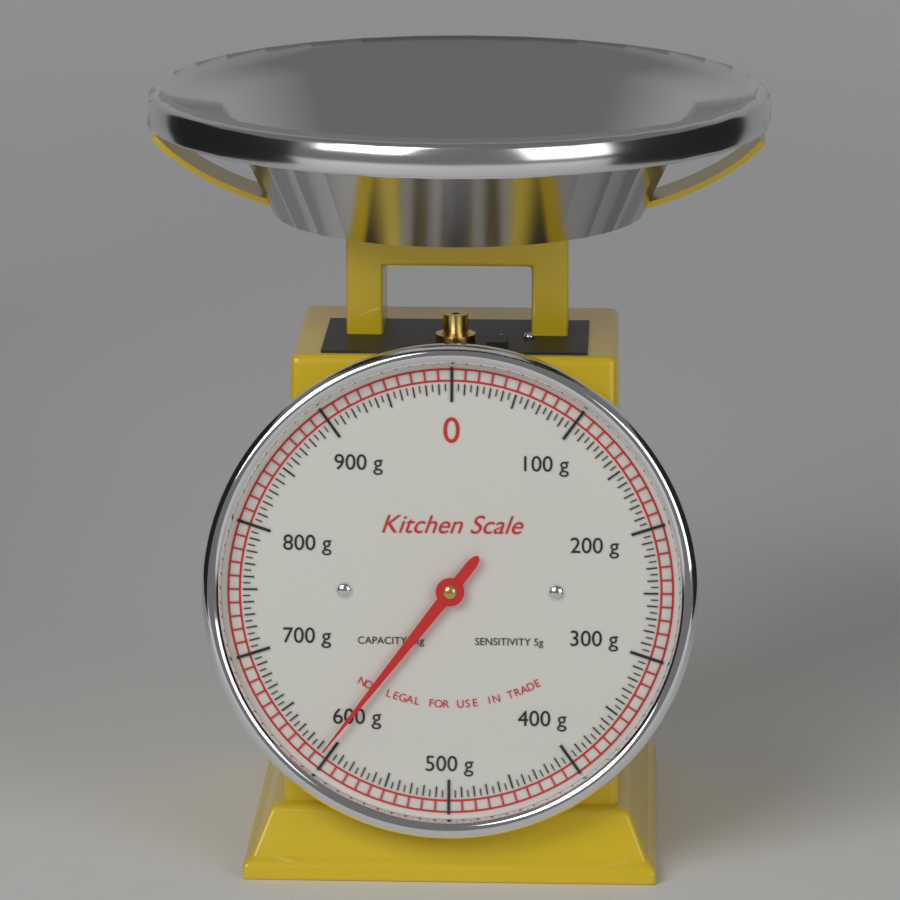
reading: 605 g
